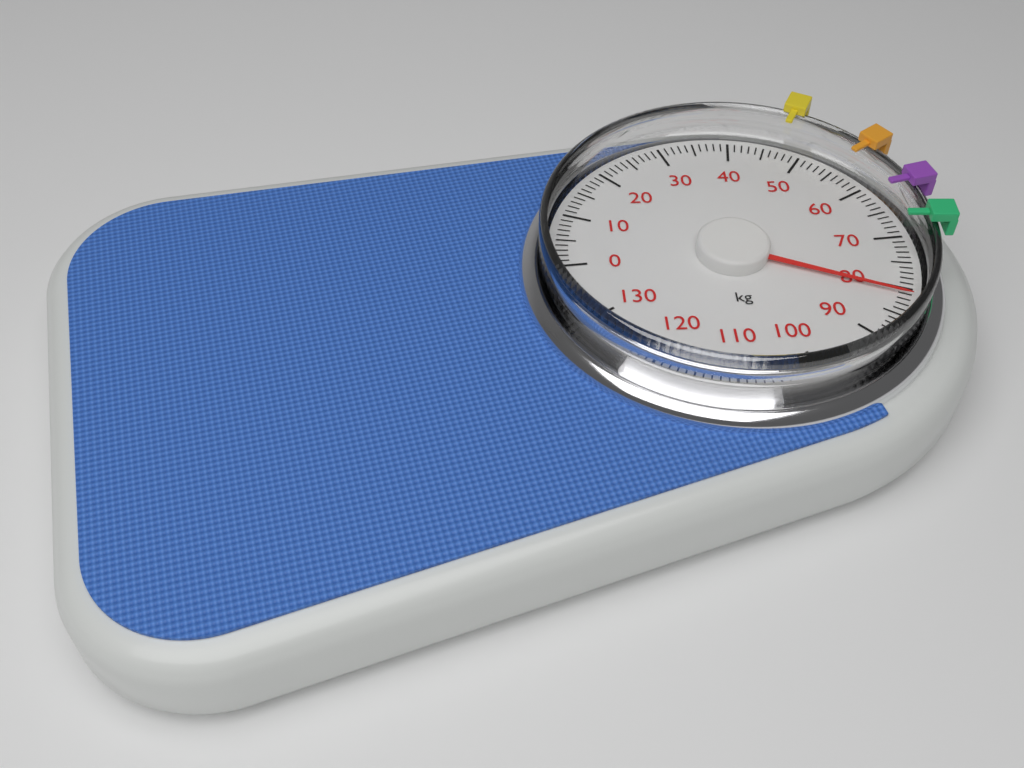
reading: 81 kg
